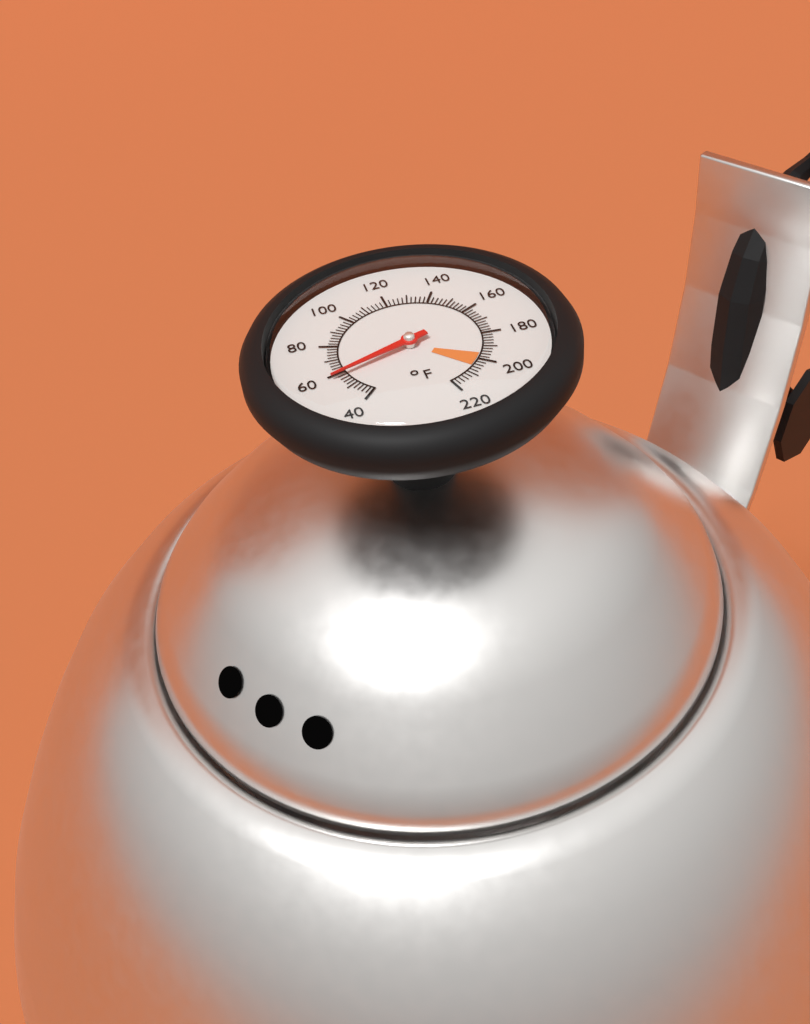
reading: 58 °F
